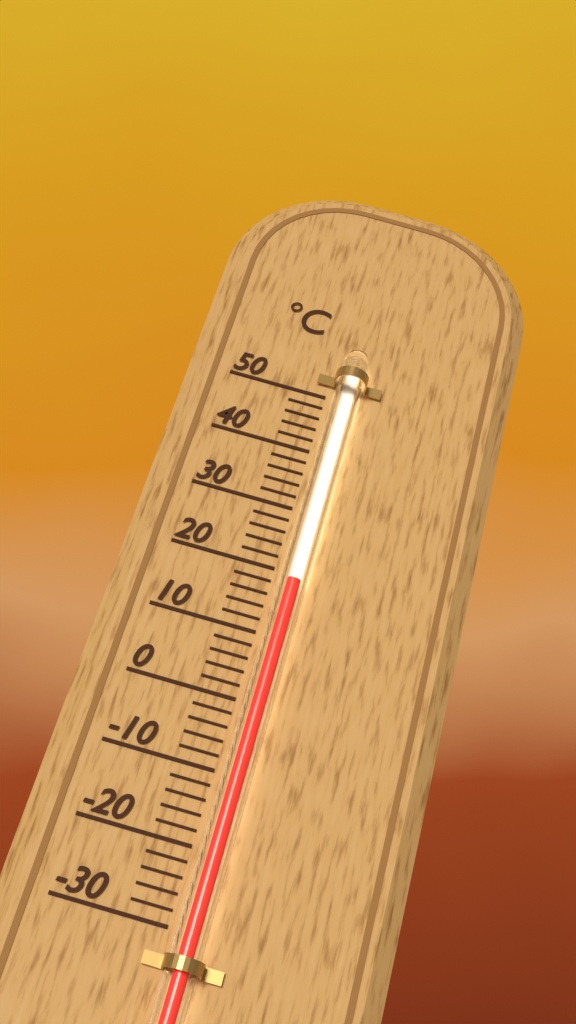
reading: 18 °C
